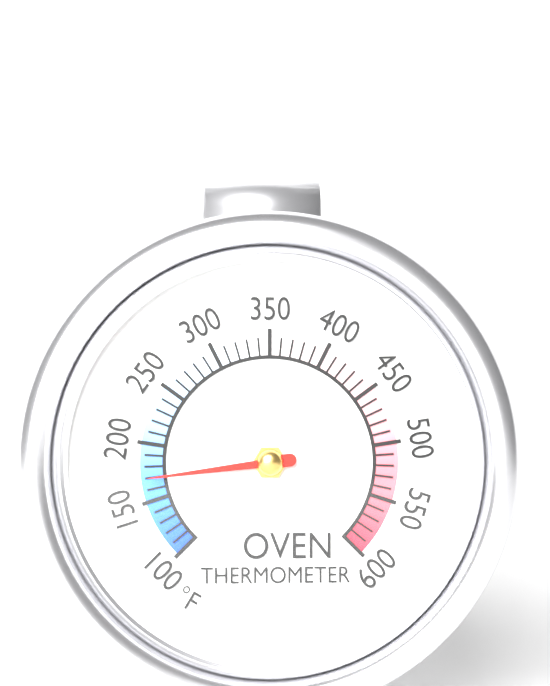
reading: 170 °F
